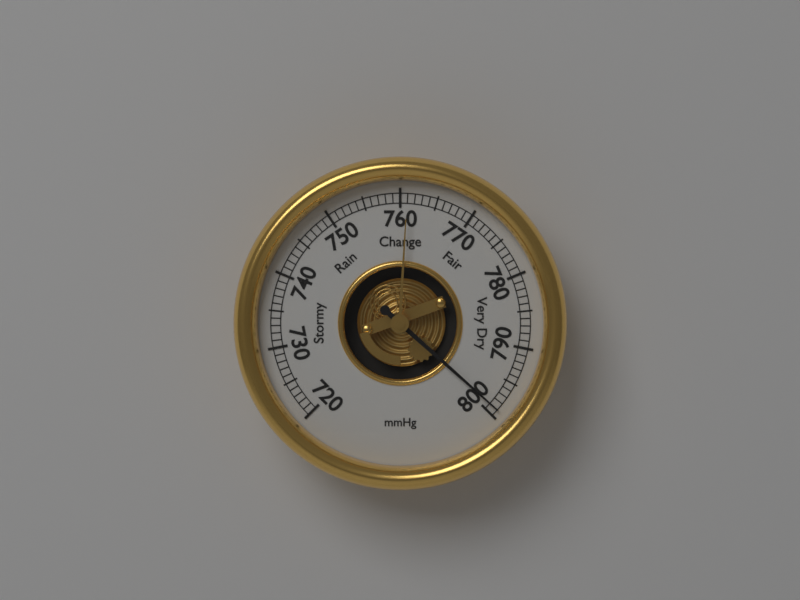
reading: 799 mmHg
